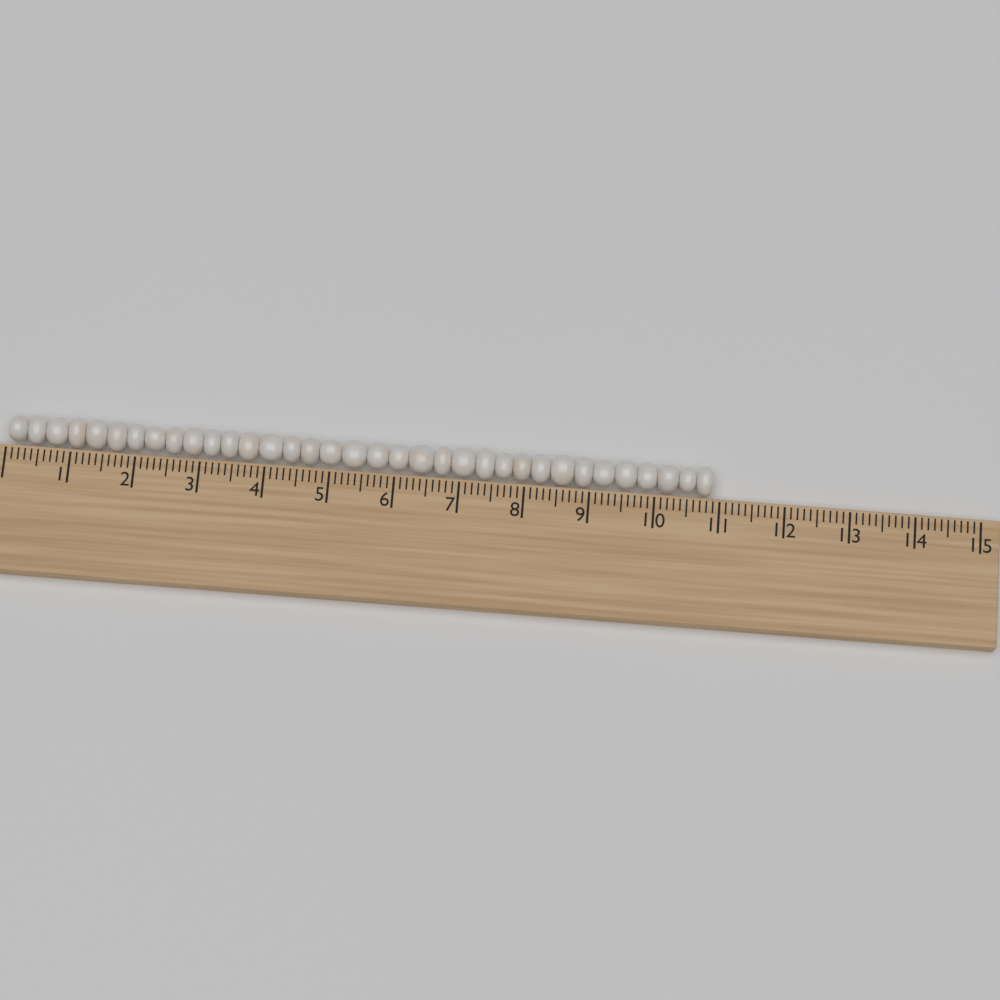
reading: 10.9 (no unit)
